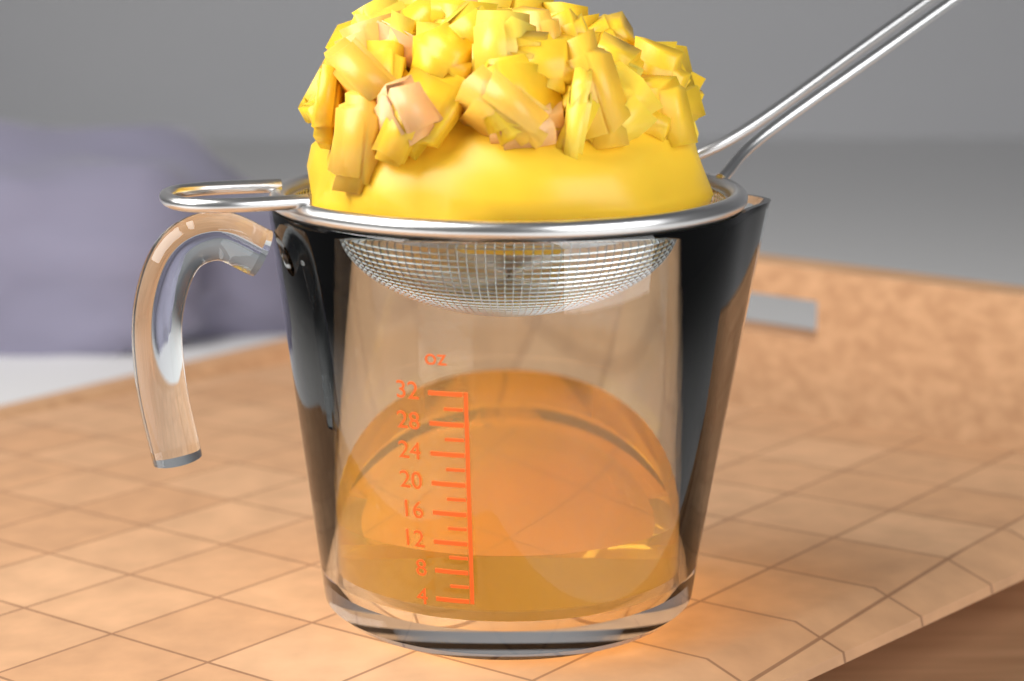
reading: 10 oz
